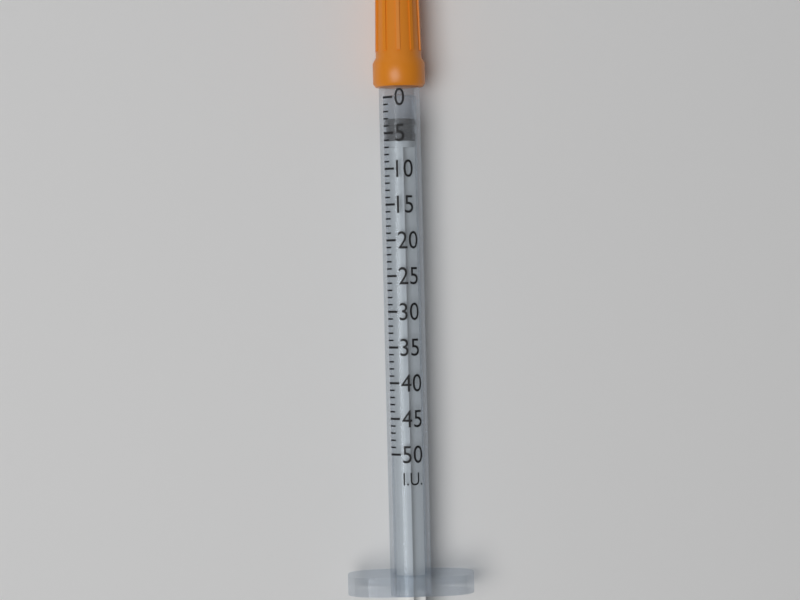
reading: 3 I.U.
